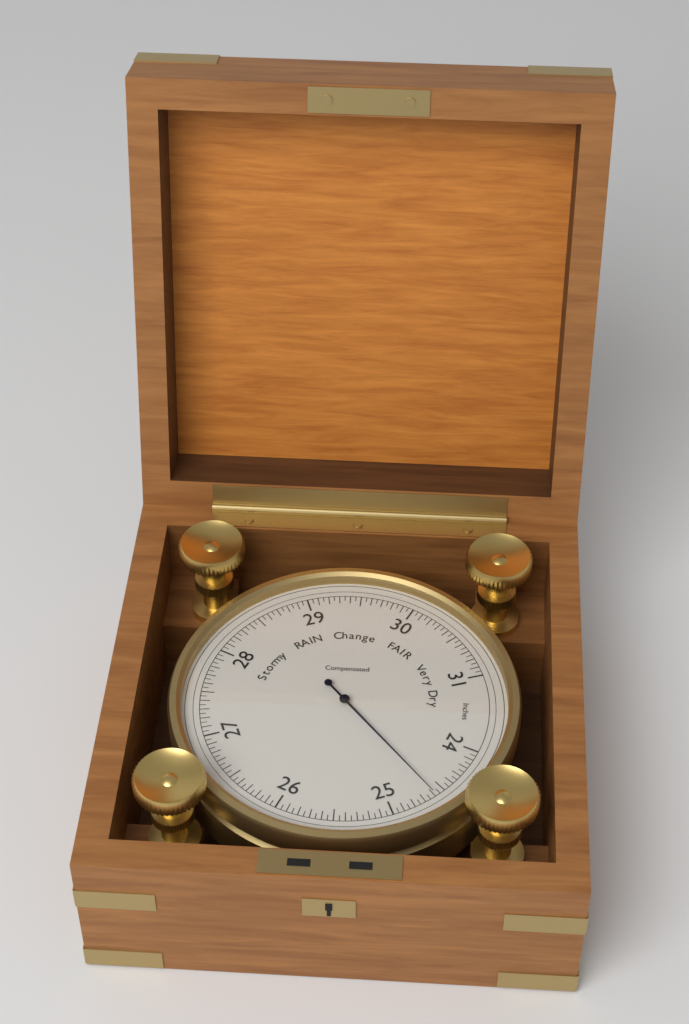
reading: 24.60 inHg
